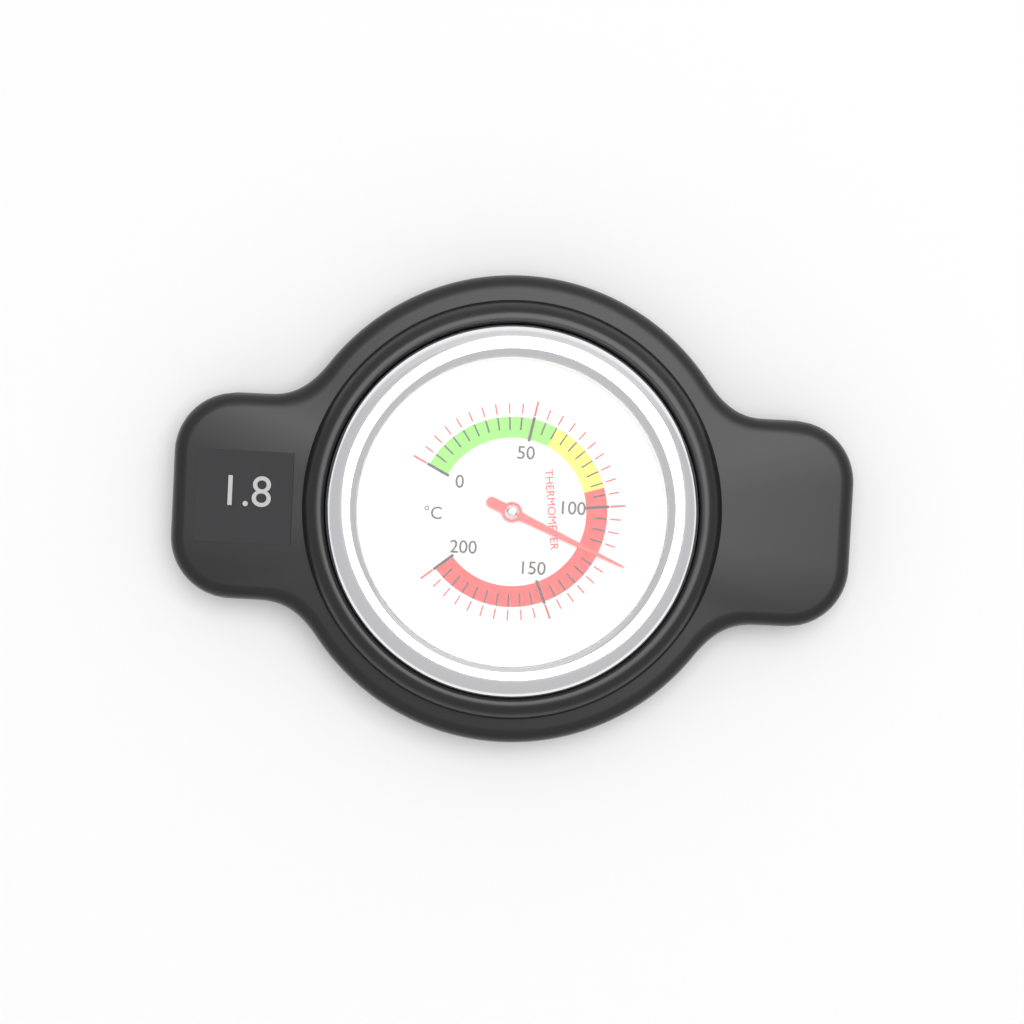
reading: 120 °C
